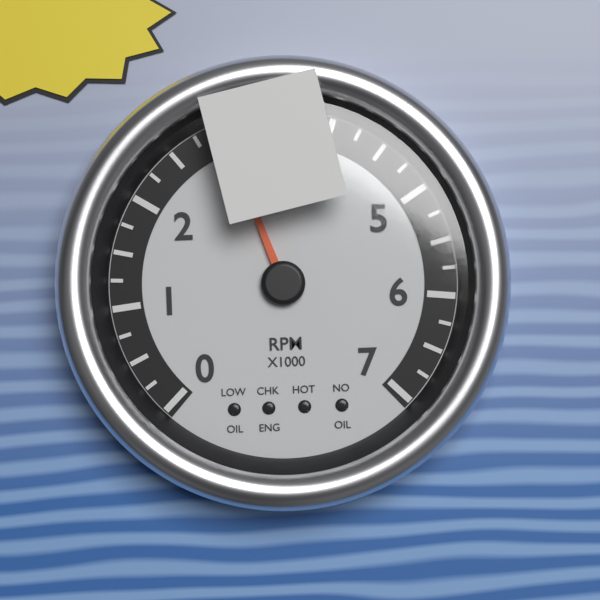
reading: 3000 RPM
